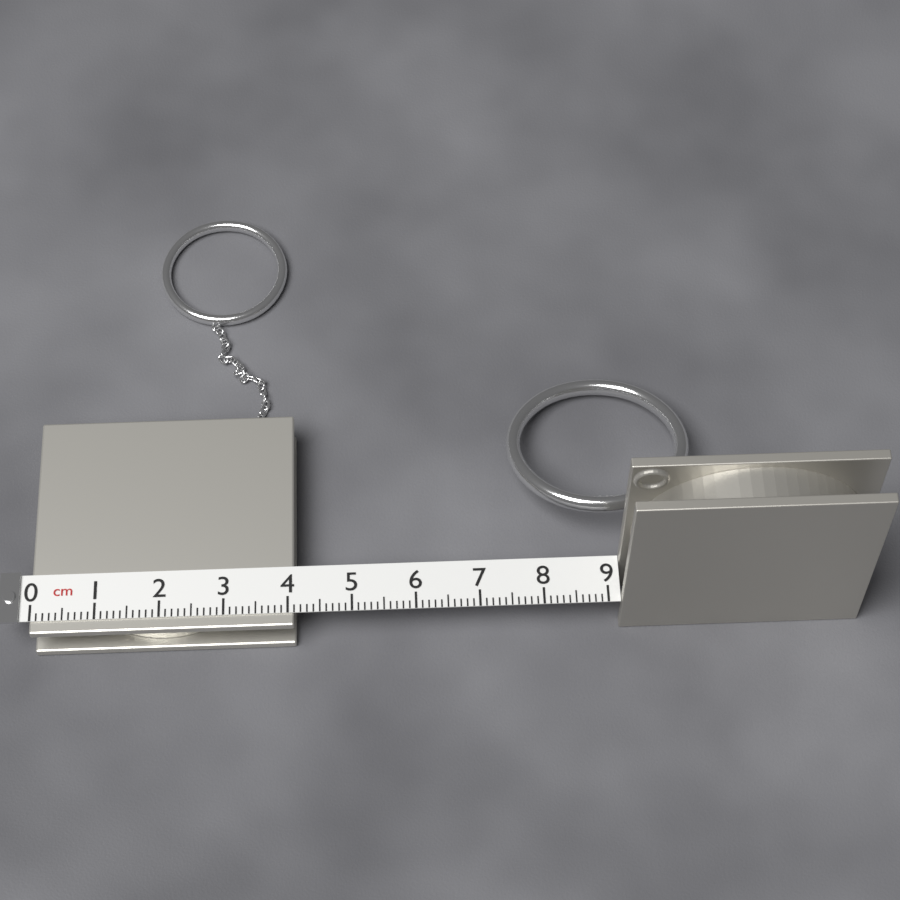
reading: 4.1 cm
